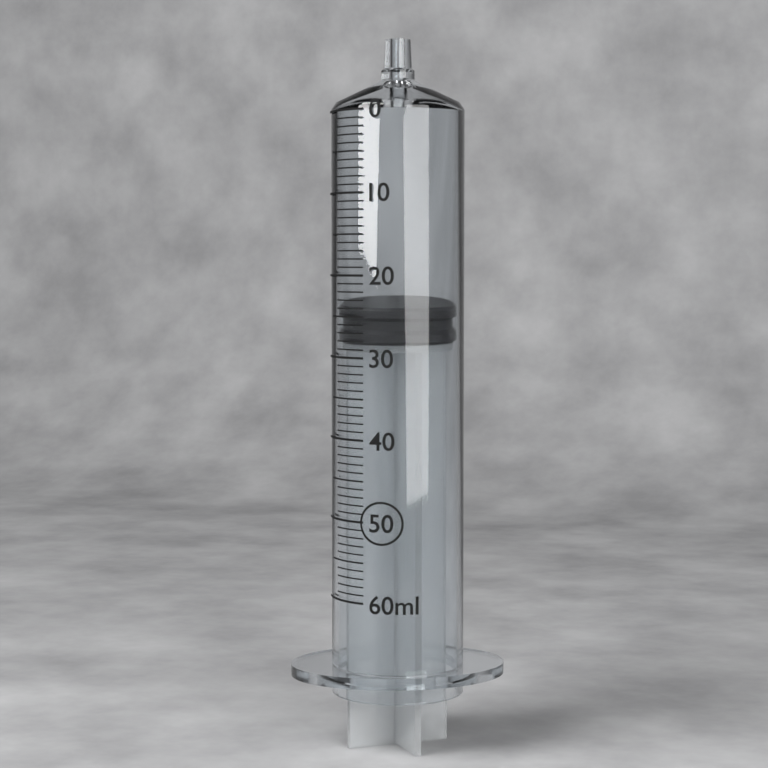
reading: 24 ml
